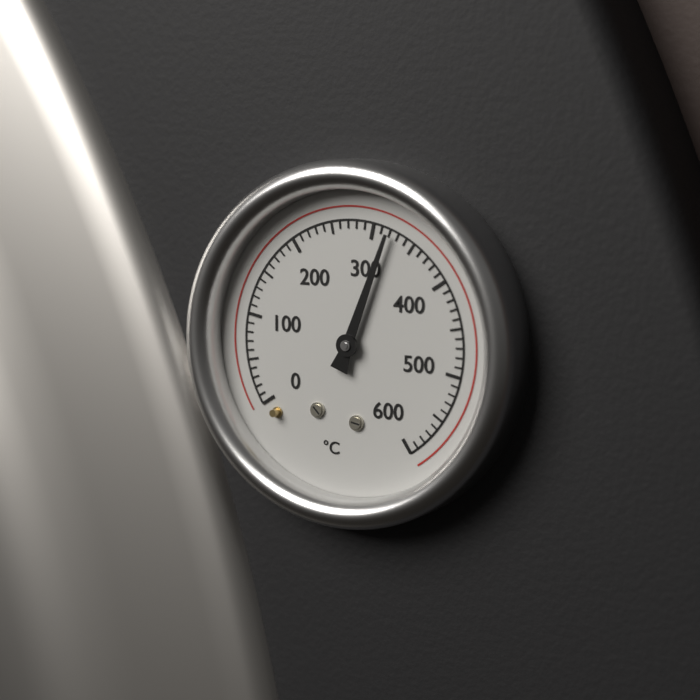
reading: 320 °C
